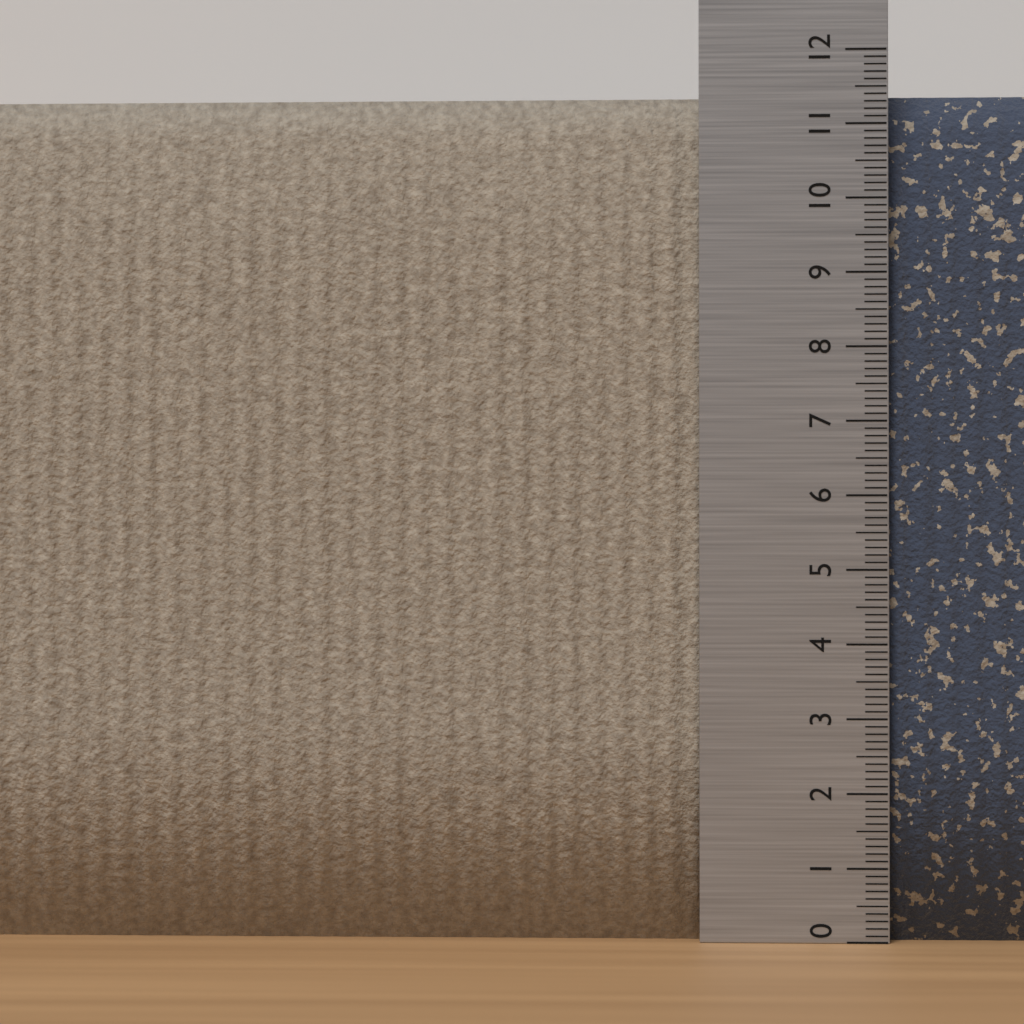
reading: 11.5 (no unit)
